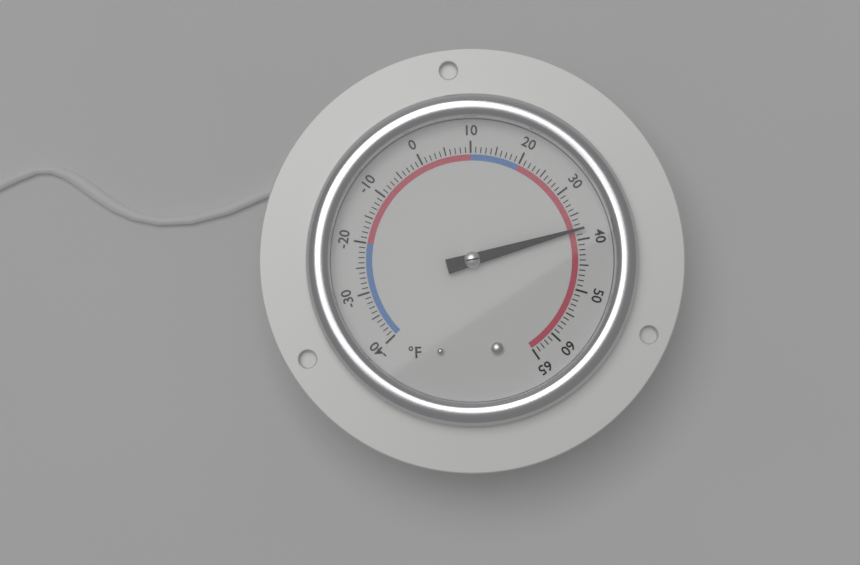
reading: 38 °F
